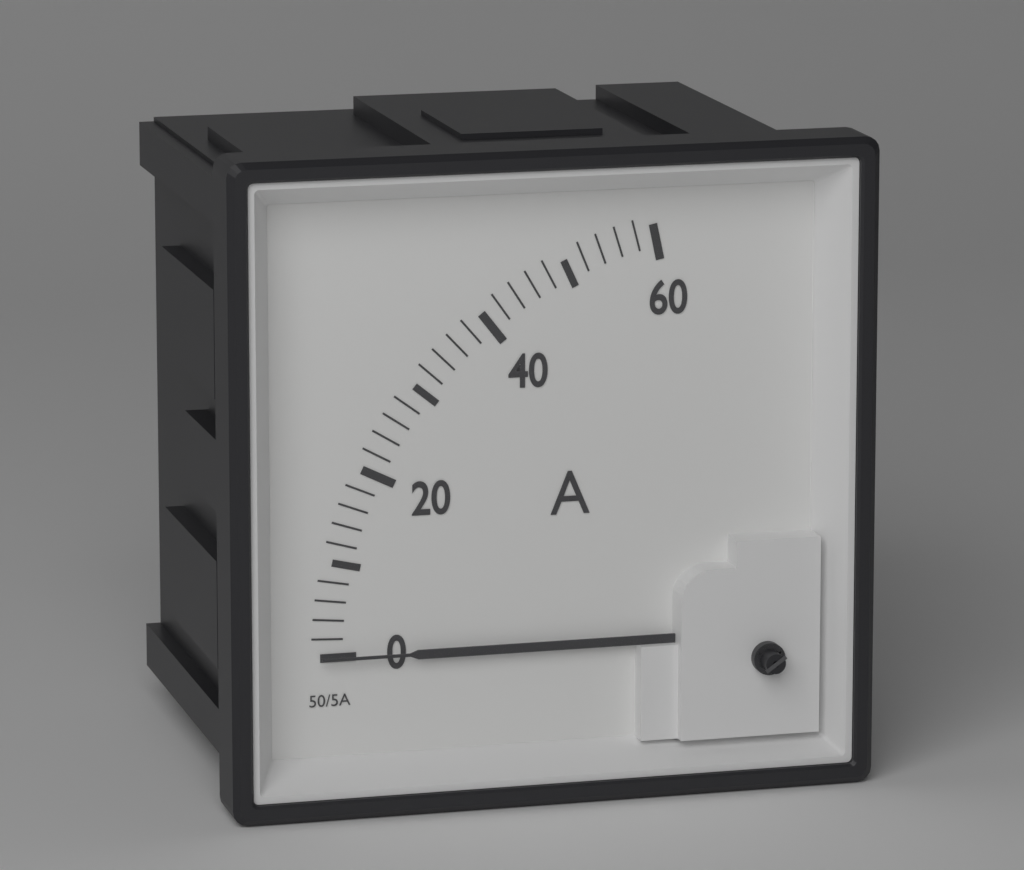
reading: 0 A
